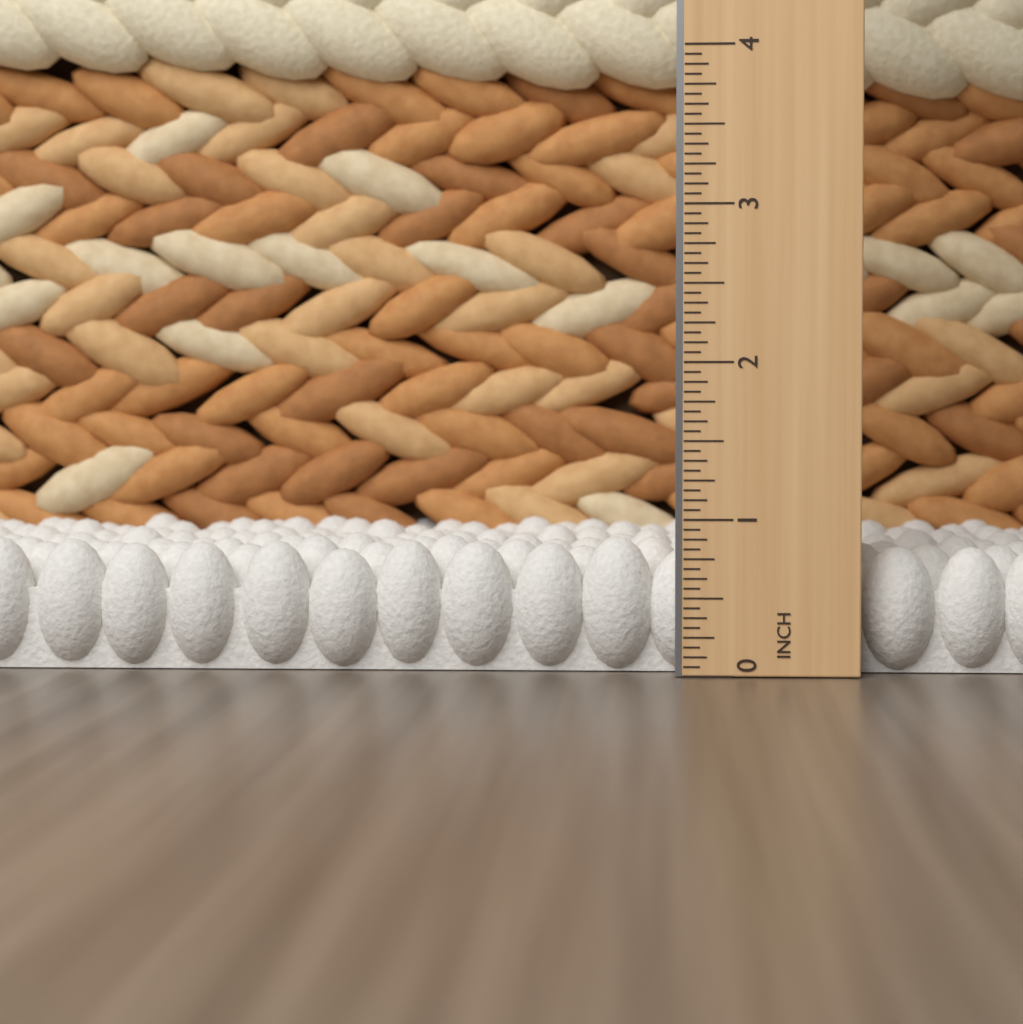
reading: 0.8750 in
